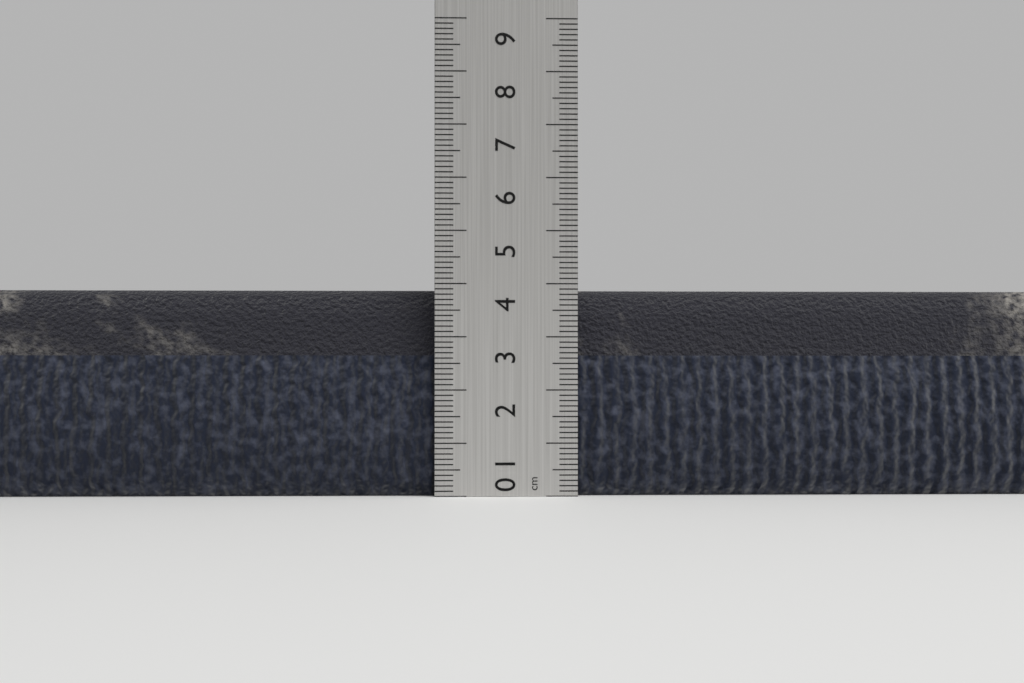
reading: 3.9 cm
